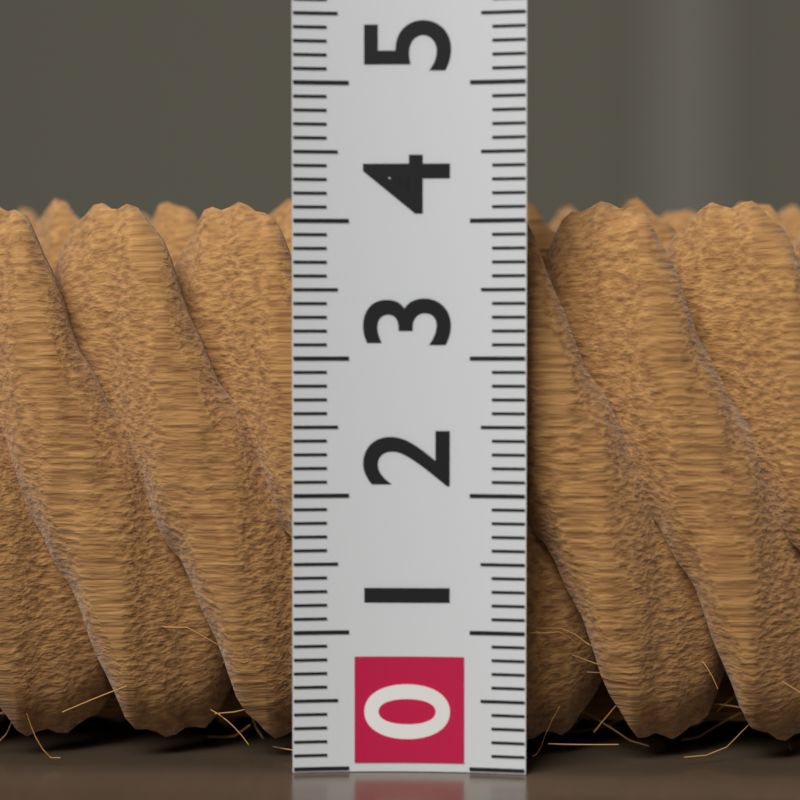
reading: 4.3 (no unit)
